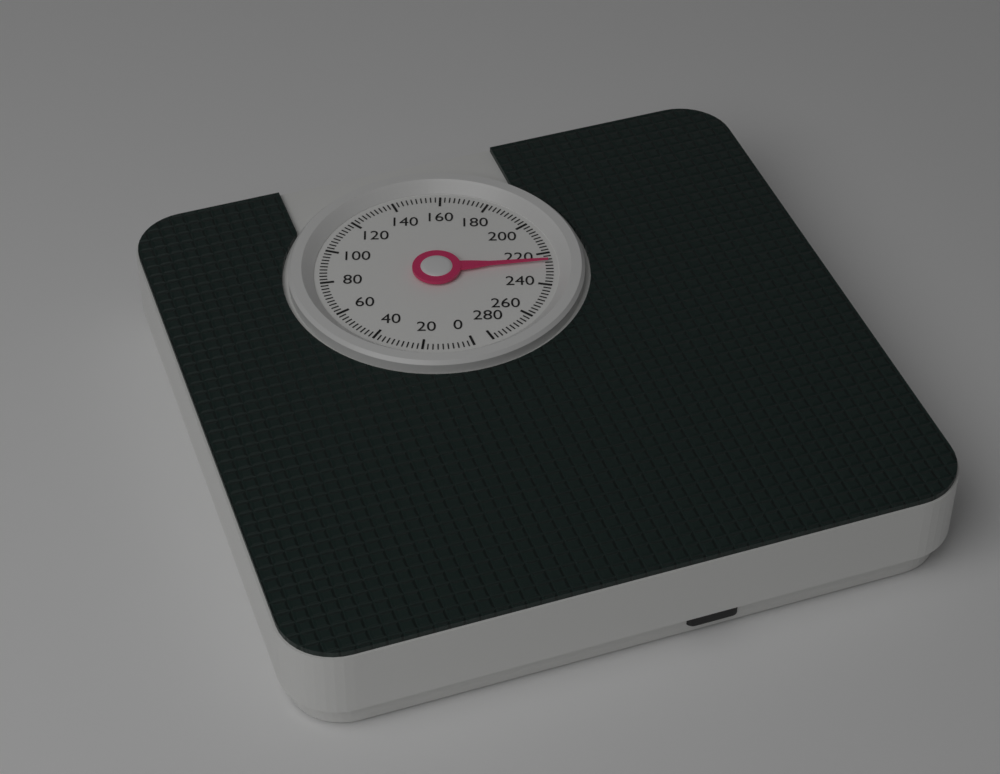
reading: 226 (no unit)
